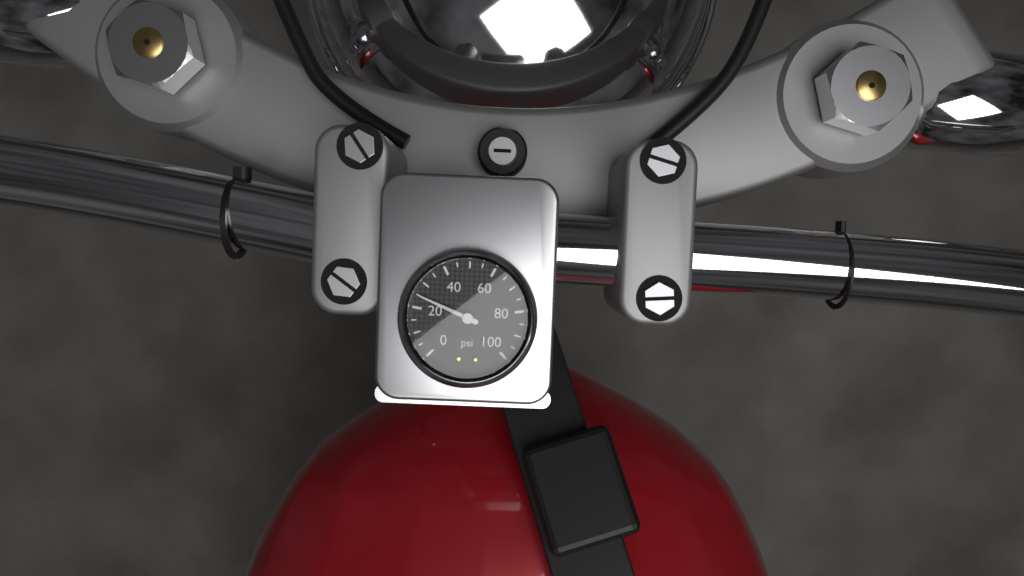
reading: 25 psi
